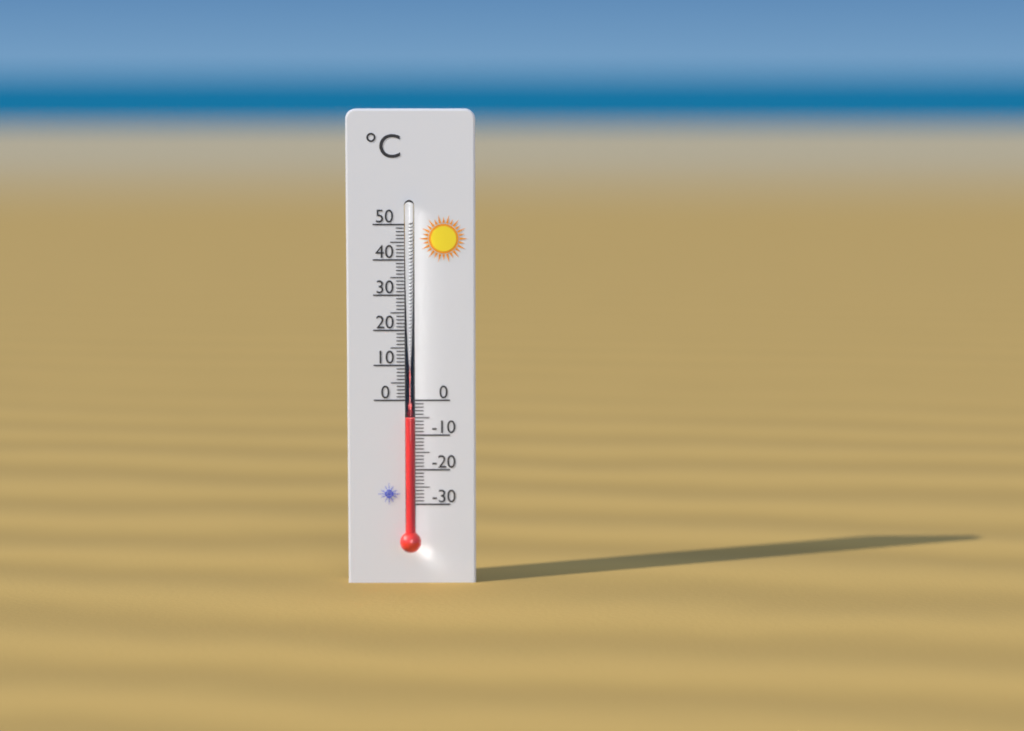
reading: -5 °C
